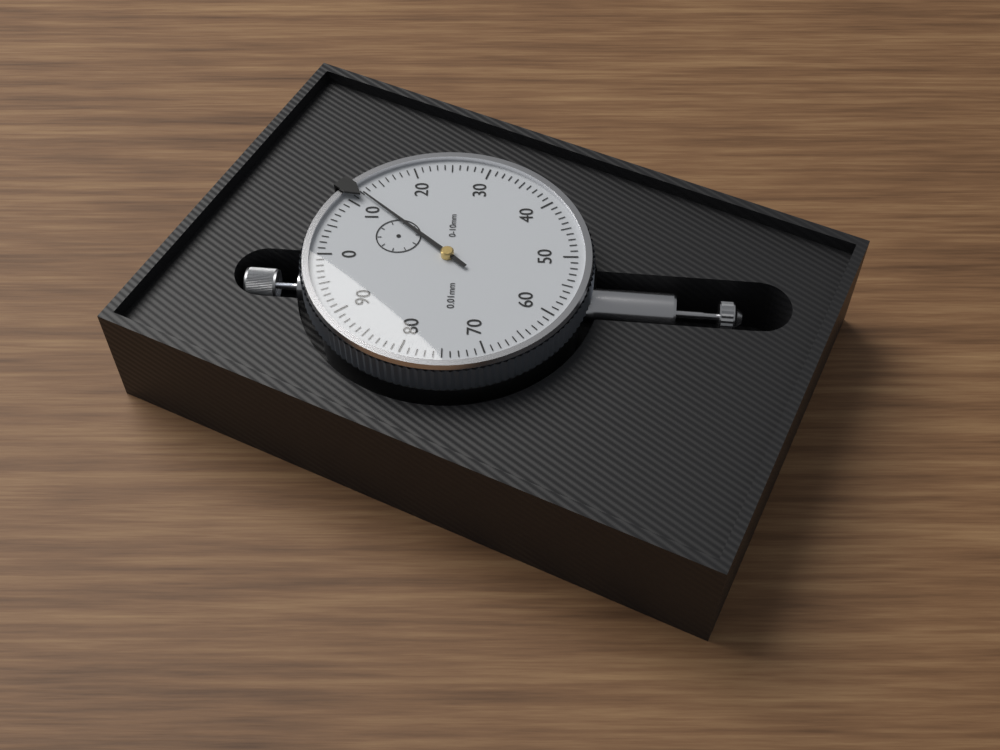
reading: 0.12 mm
